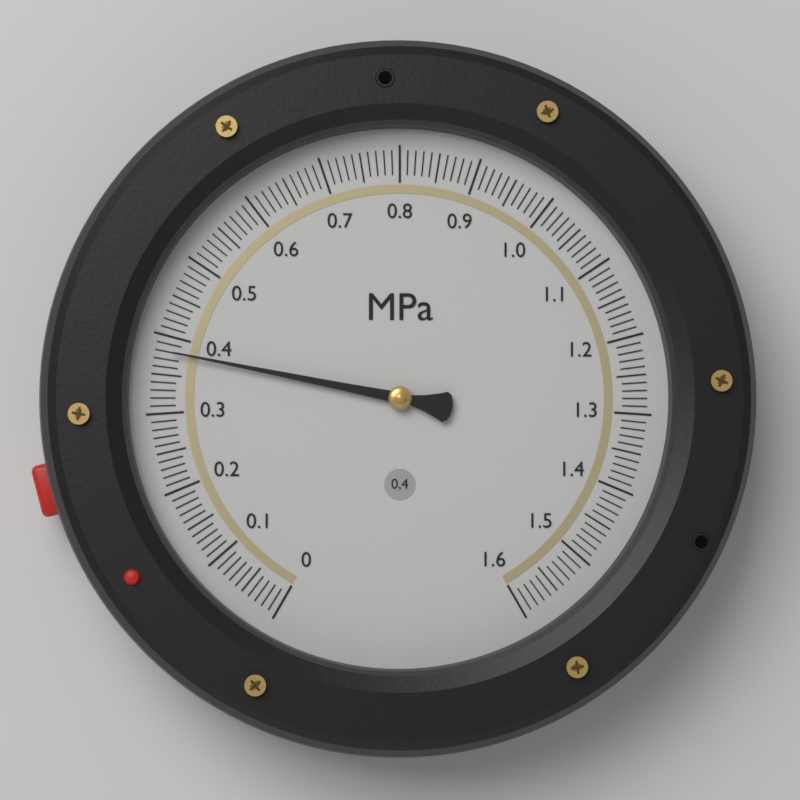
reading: 0.38 MPa
